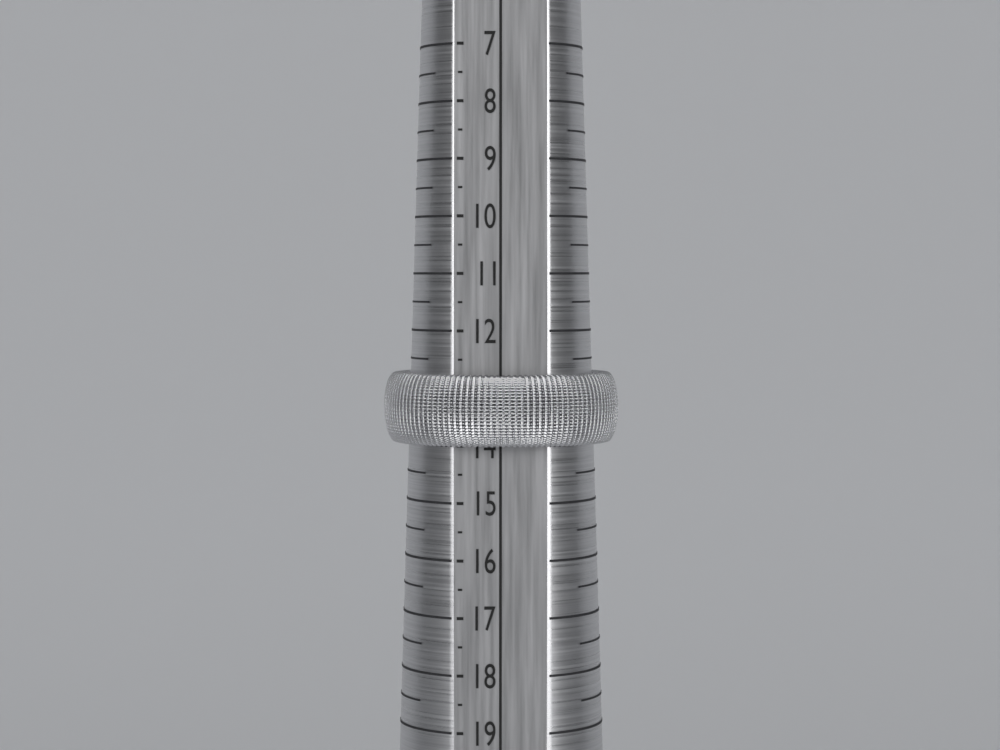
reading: 14.0 (no unit)
